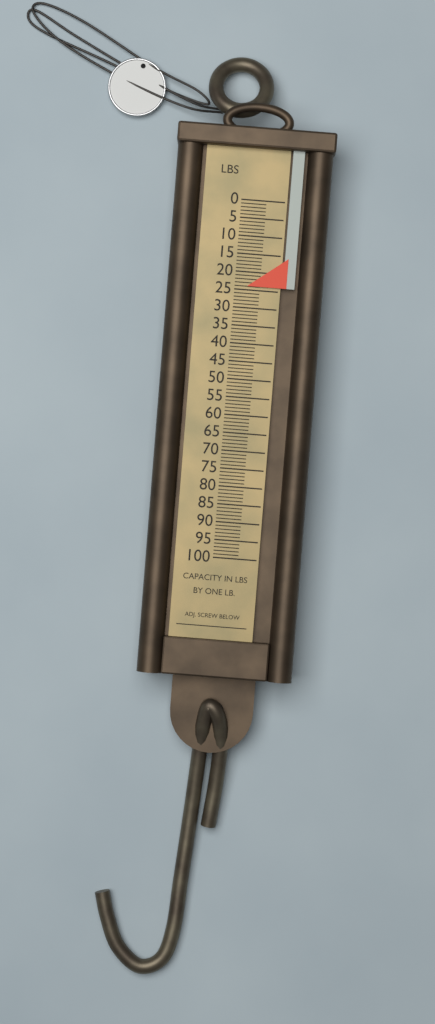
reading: 24 lb
